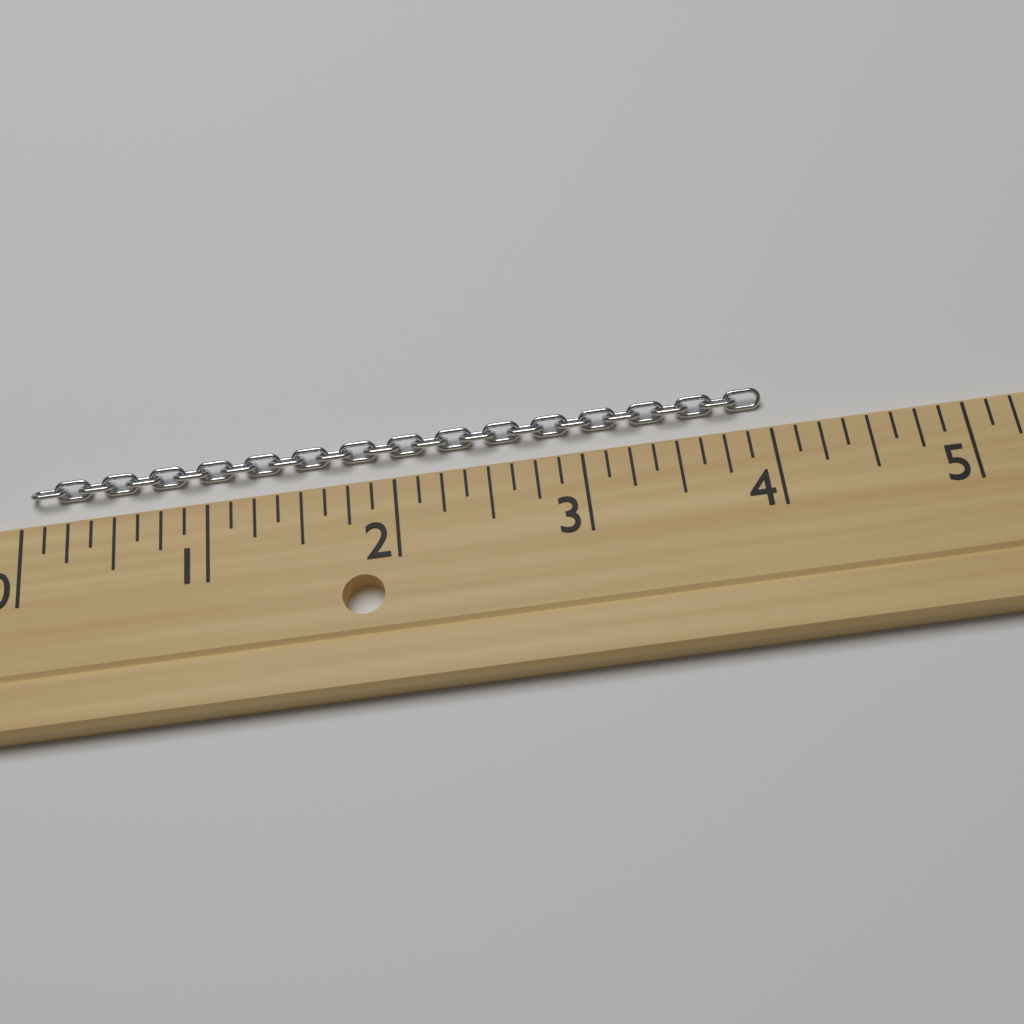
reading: 4.000 (no unit)
